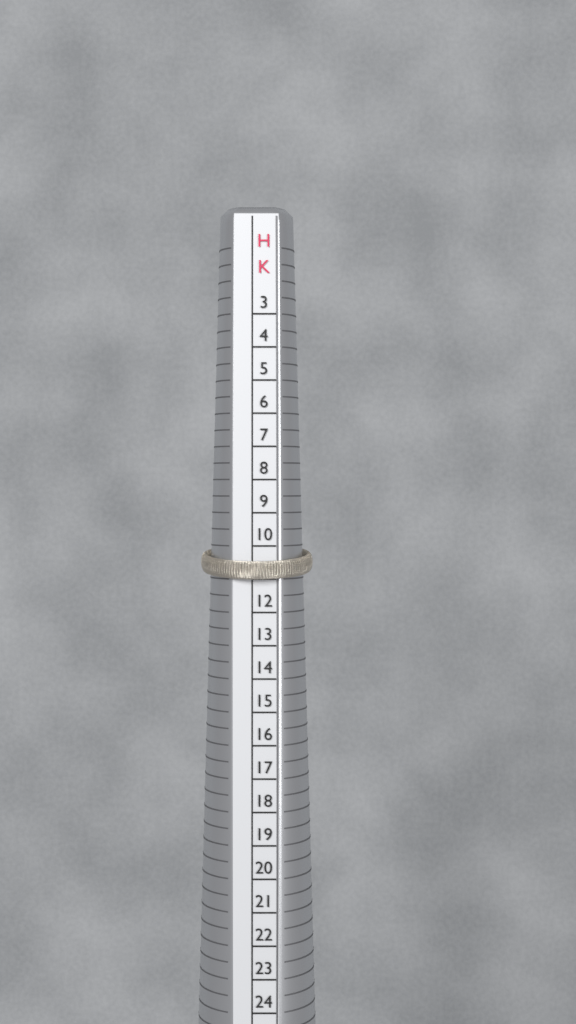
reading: 11 HK
